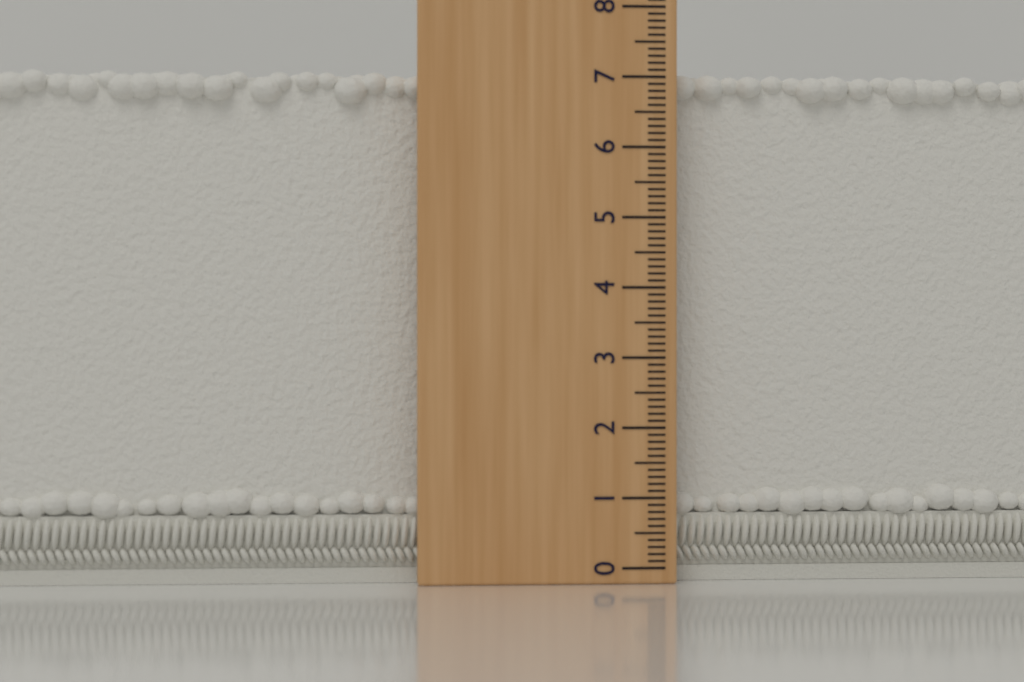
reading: 7.1 (no unit)
